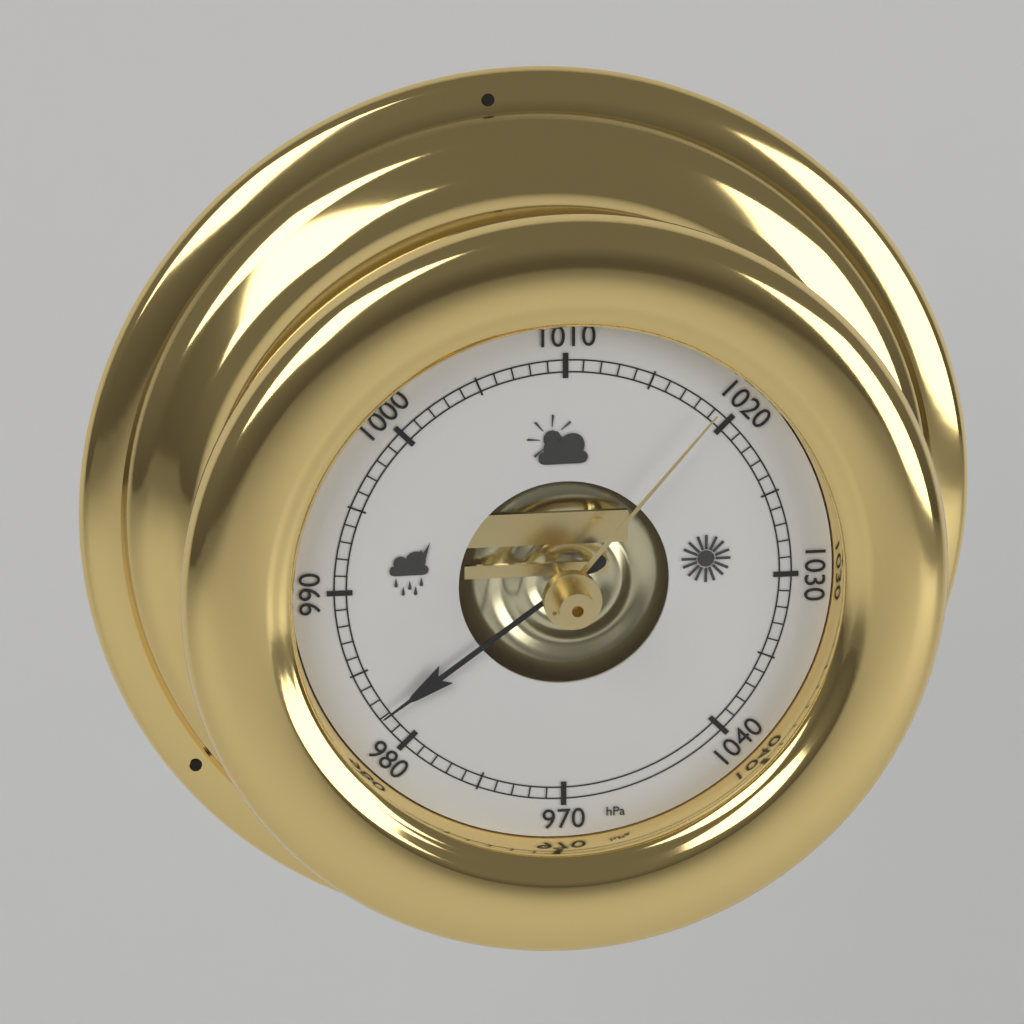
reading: 982 hPa
